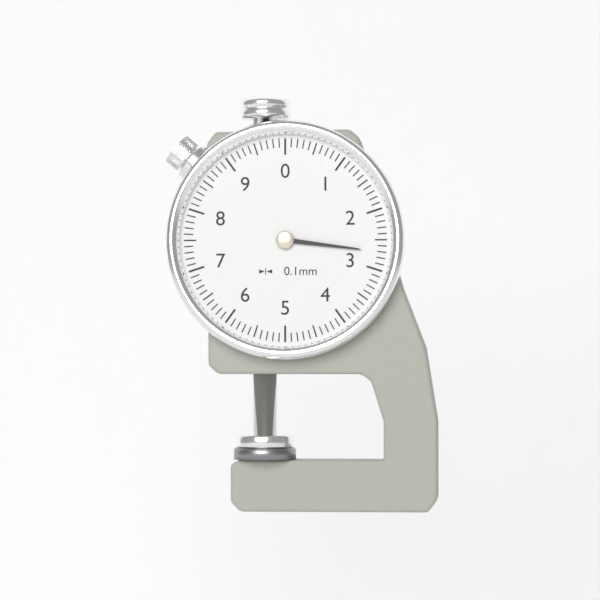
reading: 2.7 mm
